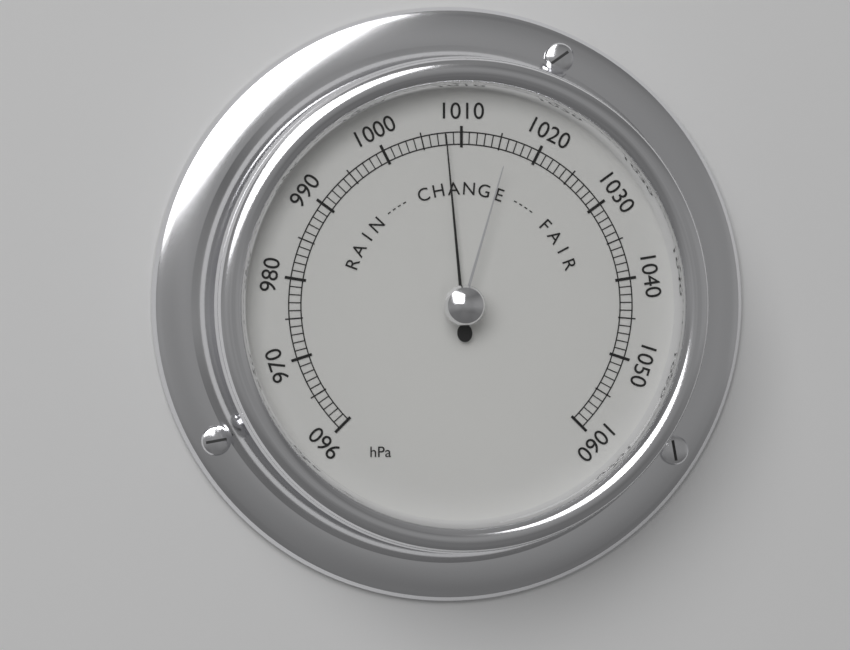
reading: 1008 hPa
